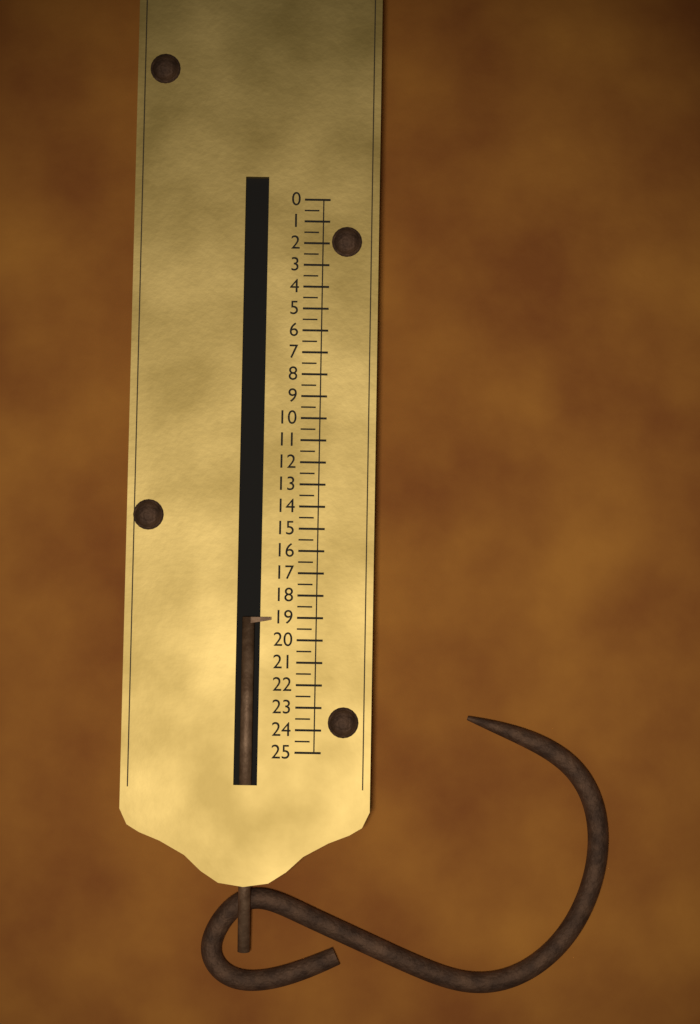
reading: 19.0 (no unit)
